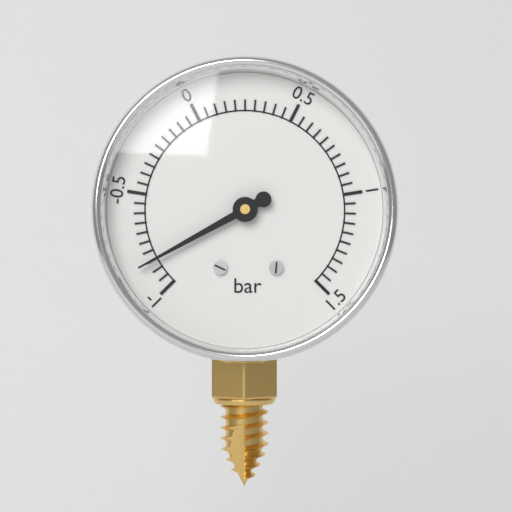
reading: -0.85 bar
